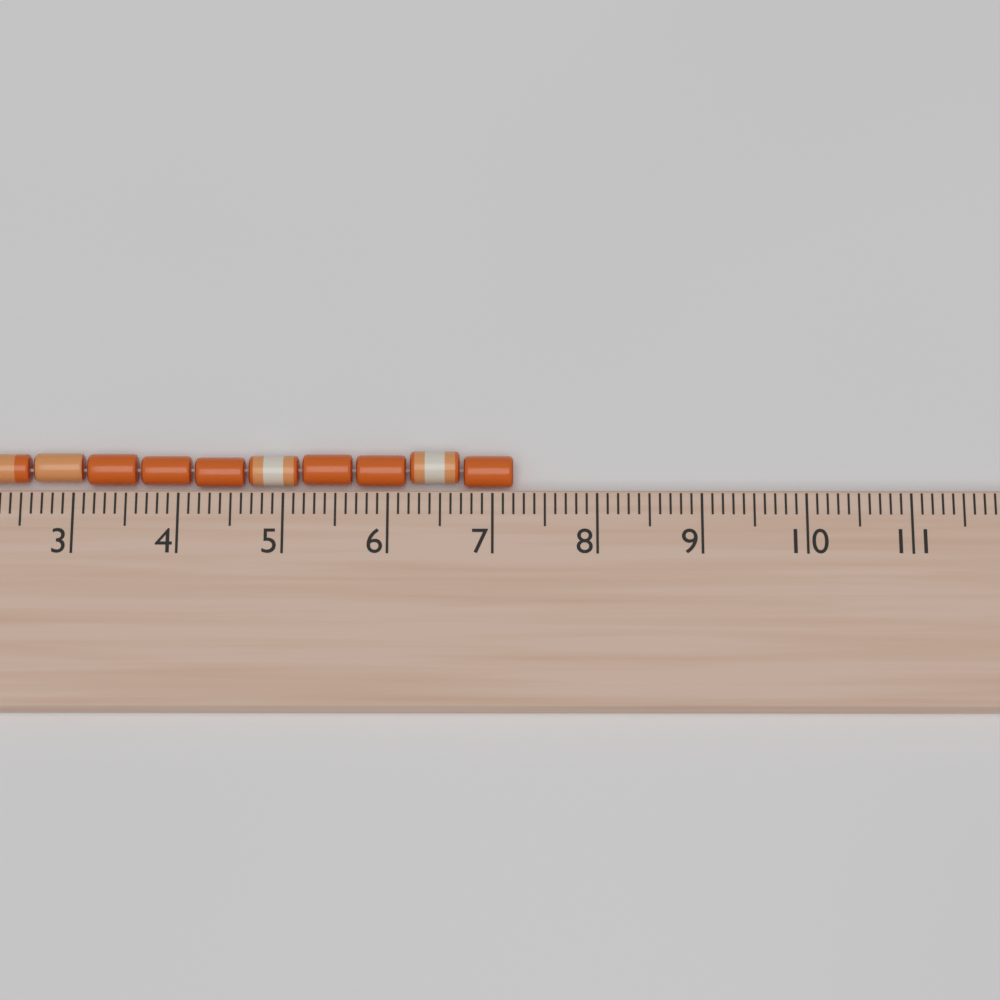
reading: 7.2 cm
